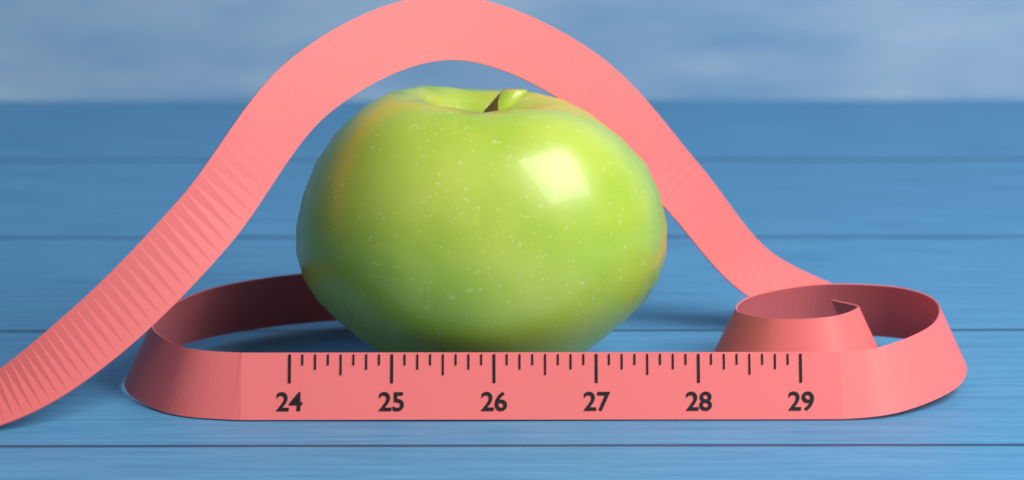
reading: 27.750 (no unit)
